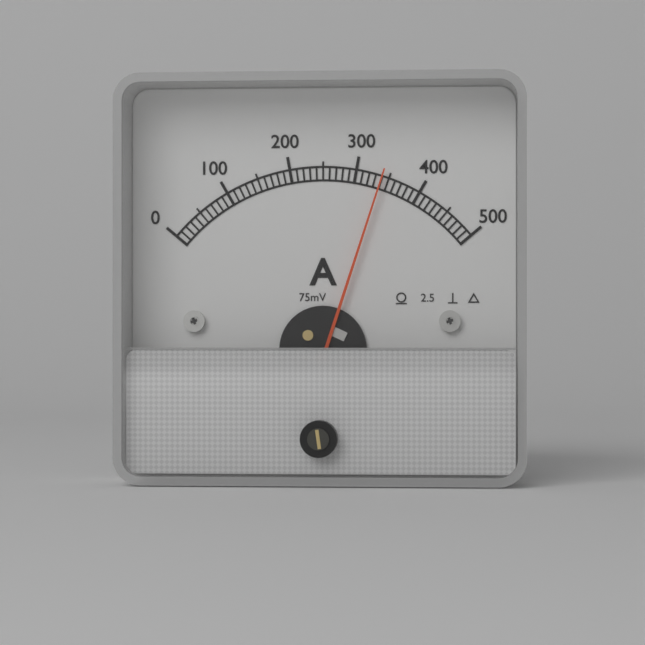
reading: 340 A
